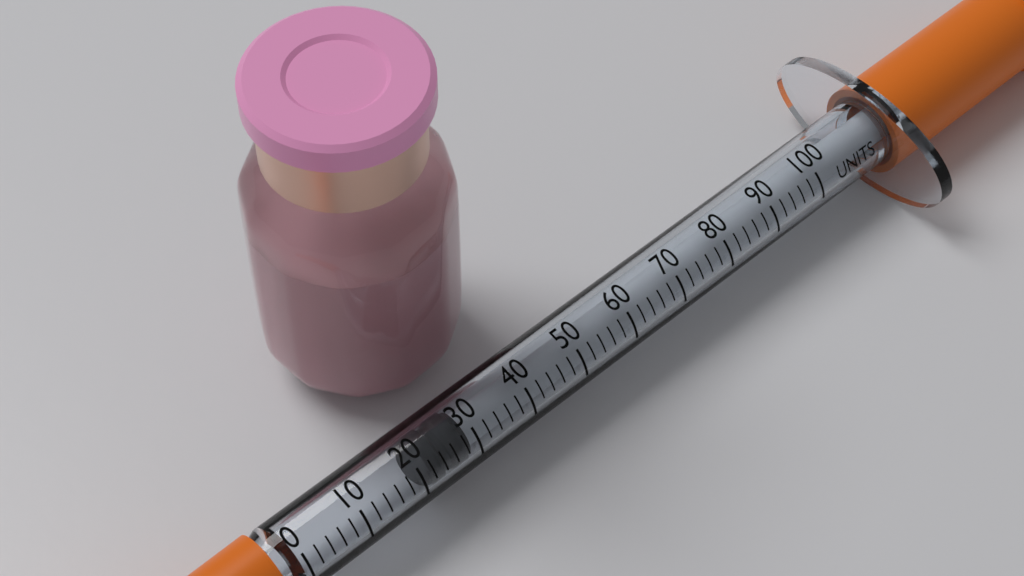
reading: 22 units
